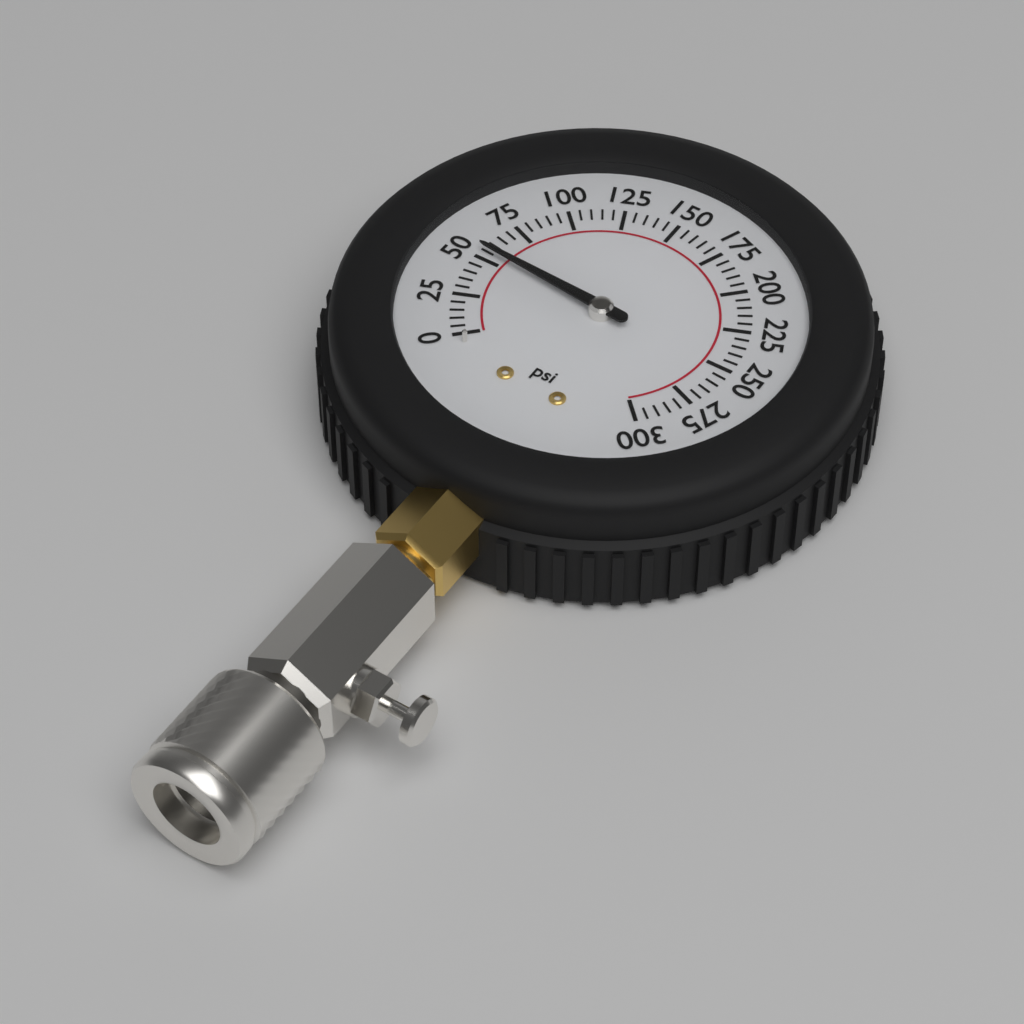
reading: 55 psi
